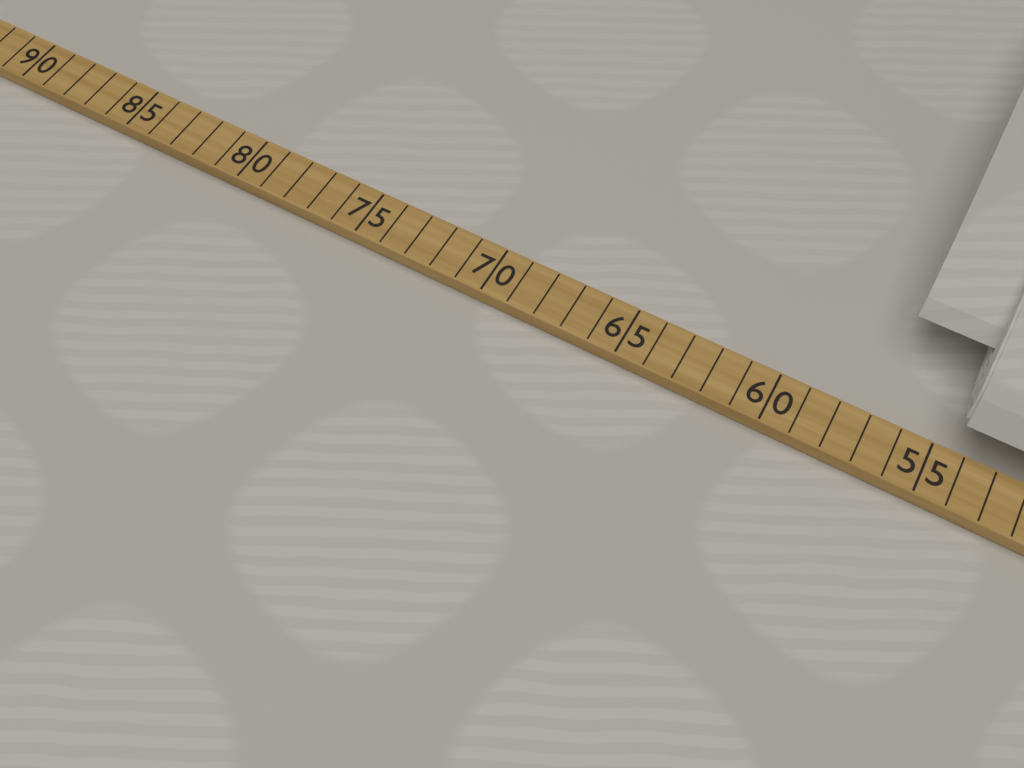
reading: 57 (no unit)
